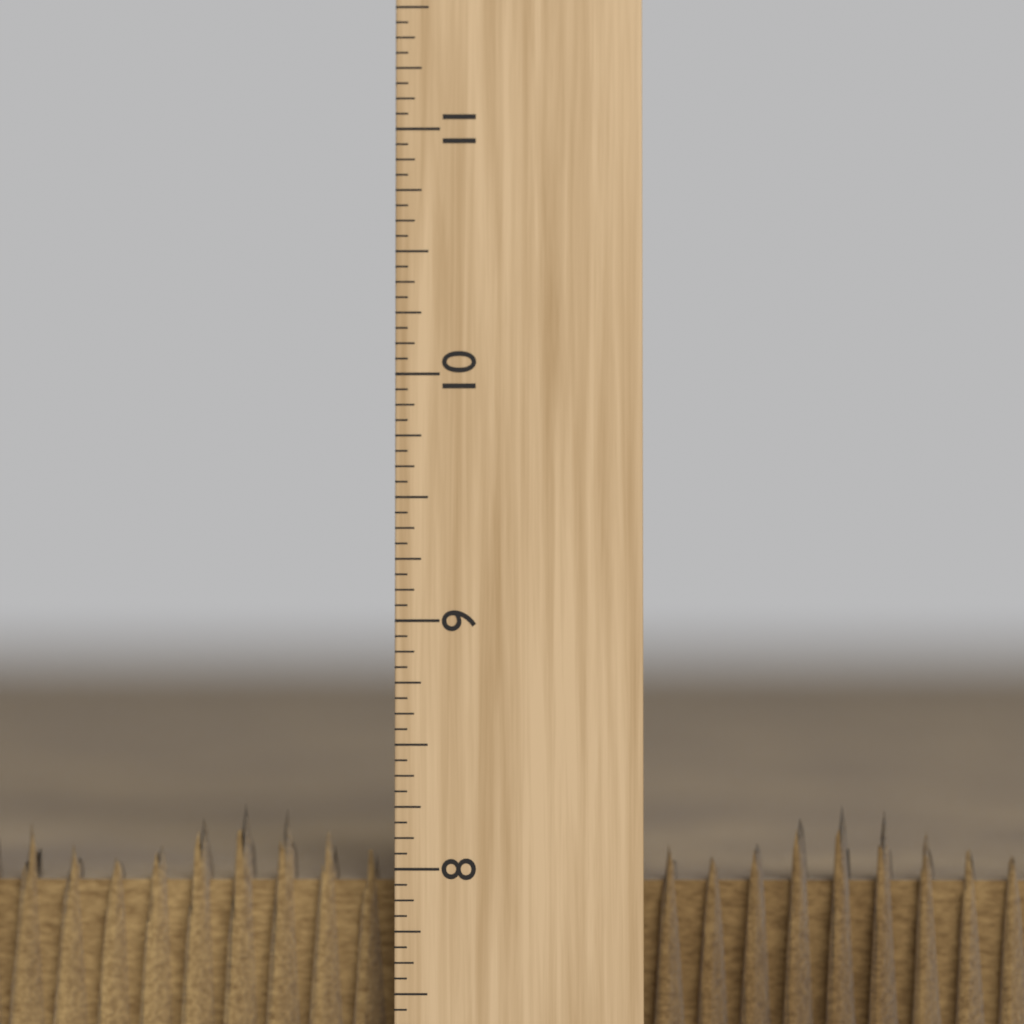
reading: 8.2500 inch
